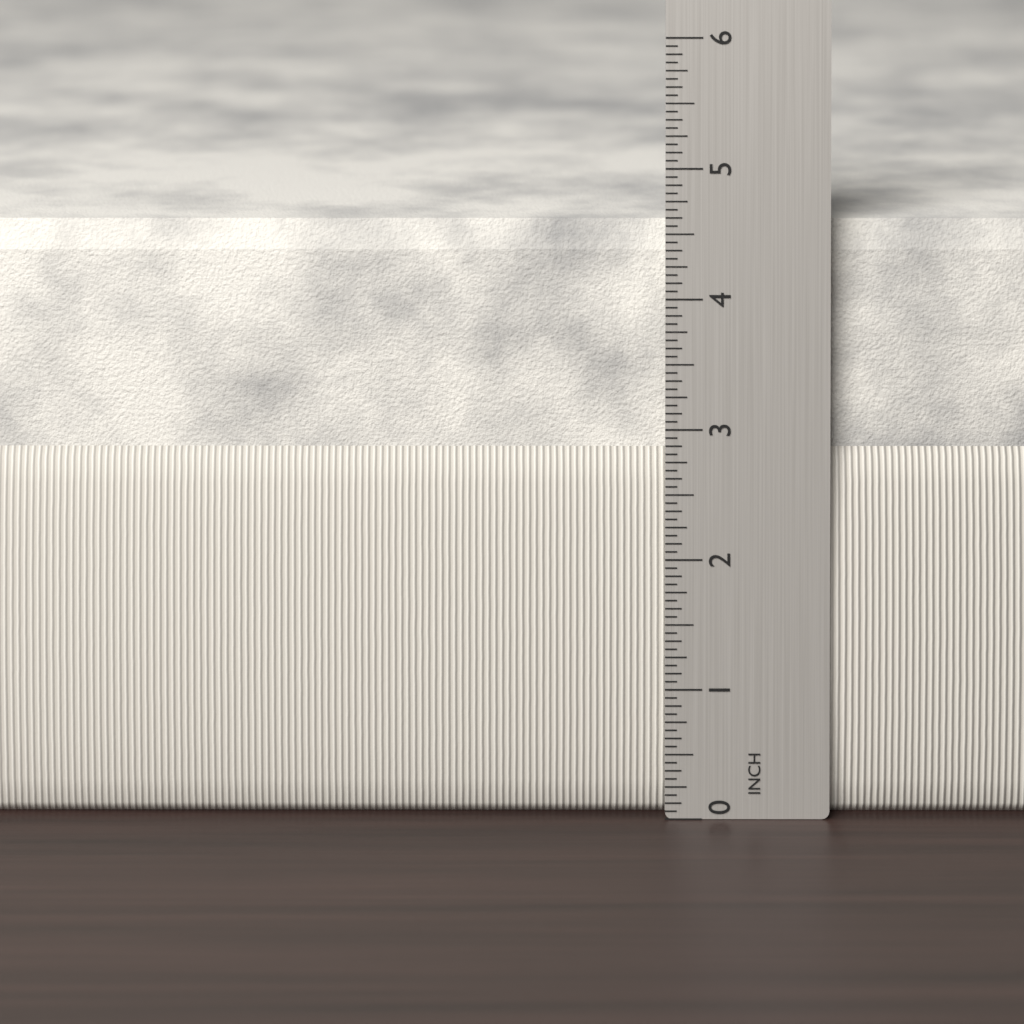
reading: 4.5625 in
